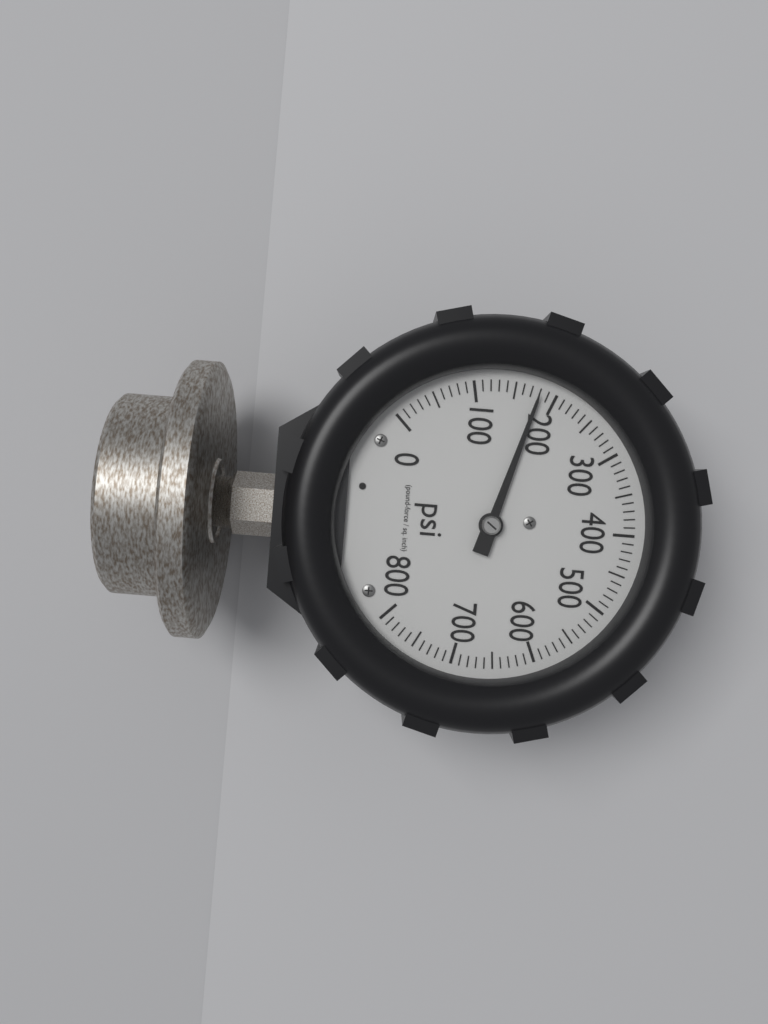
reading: 180 psi
